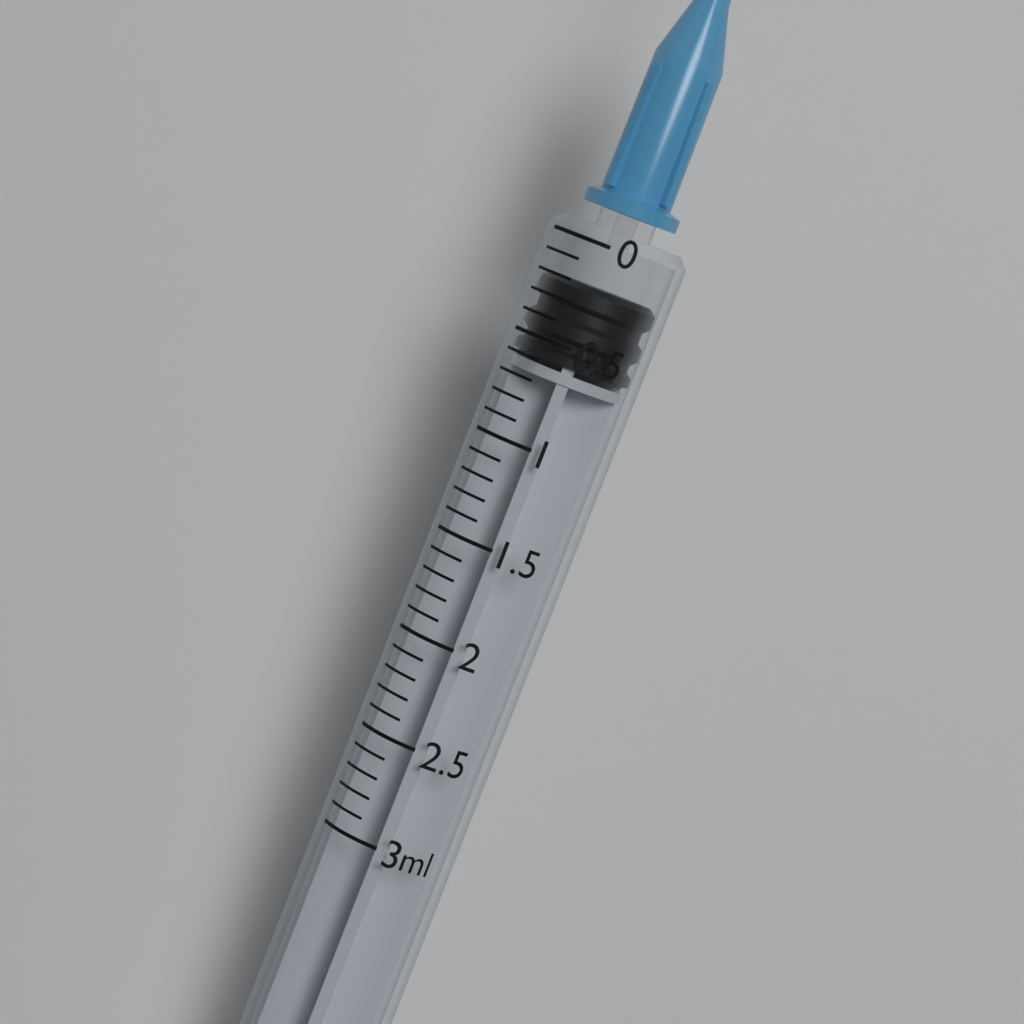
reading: 0.2 ml
